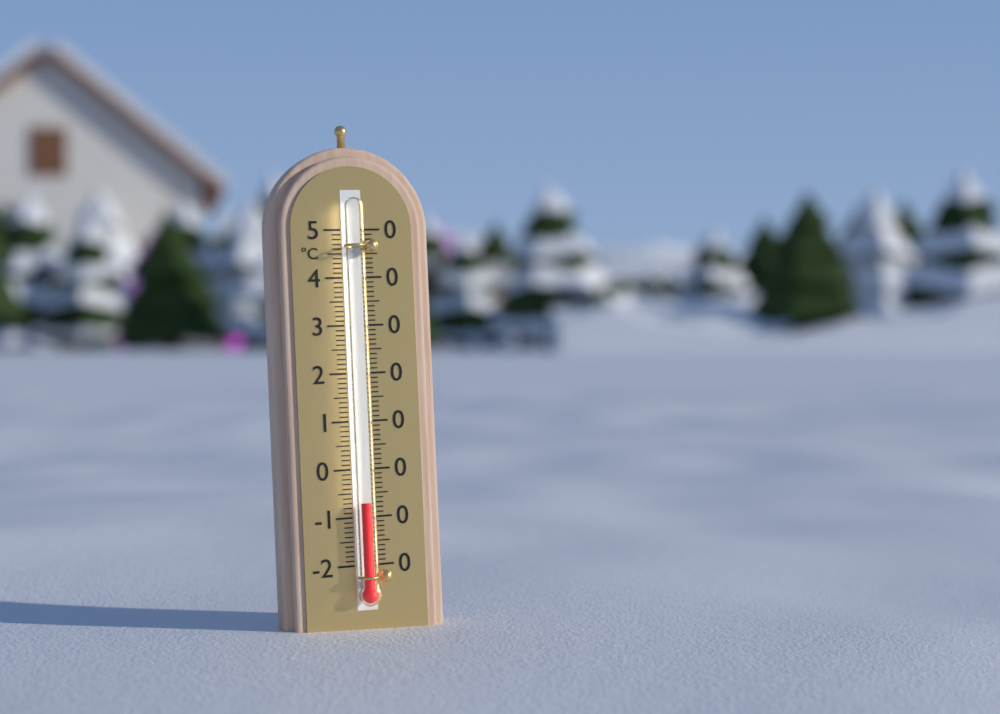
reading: -7 °C
